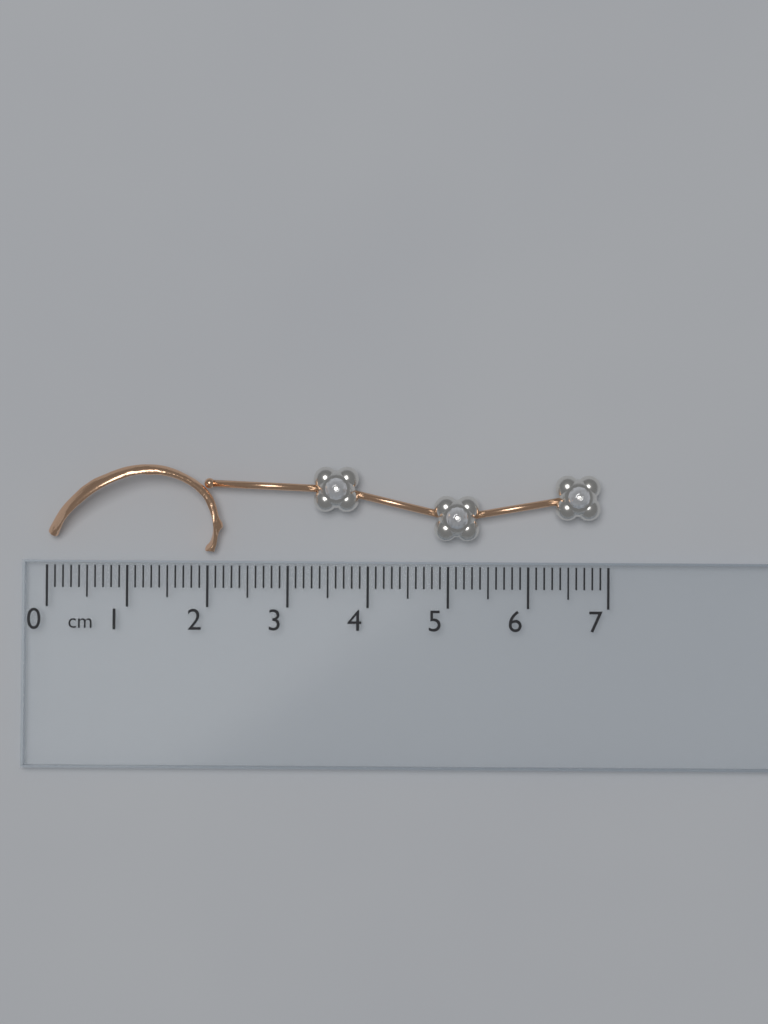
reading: 6.9 cm
